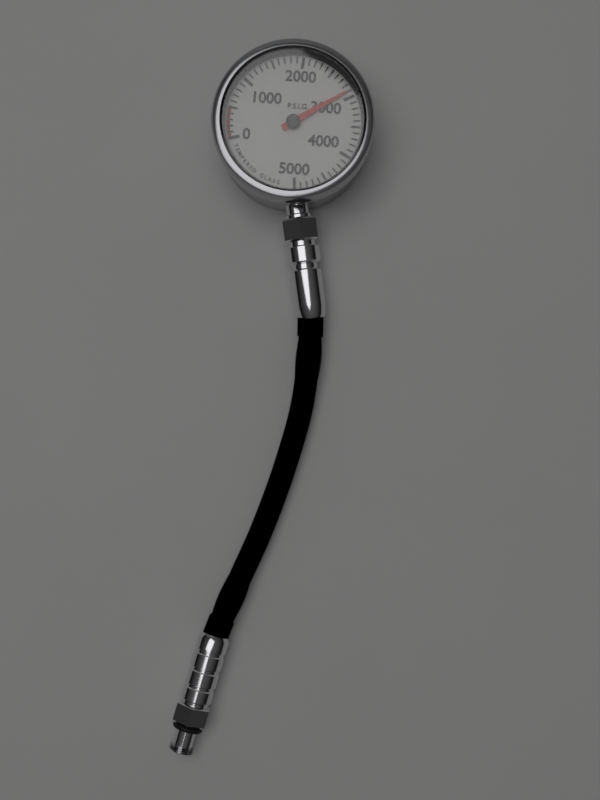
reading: 2900 psig
